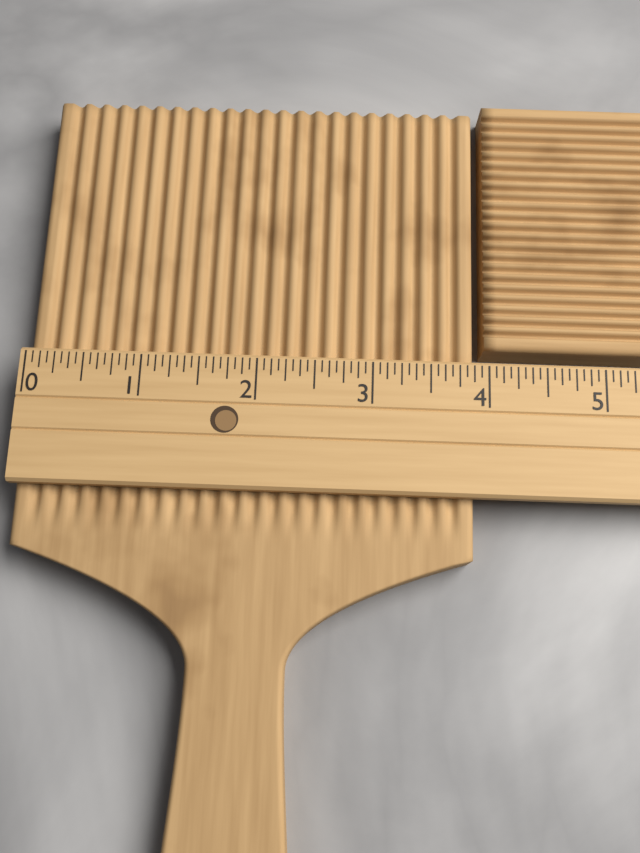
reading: 3.8750 (no unit)
